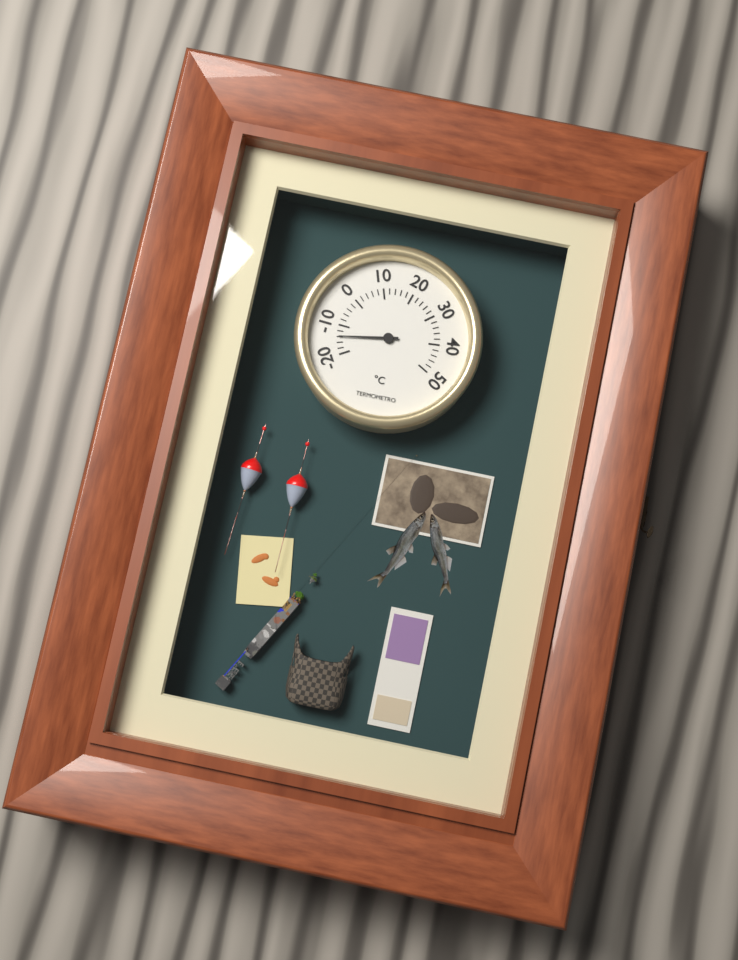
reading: -14 °C
